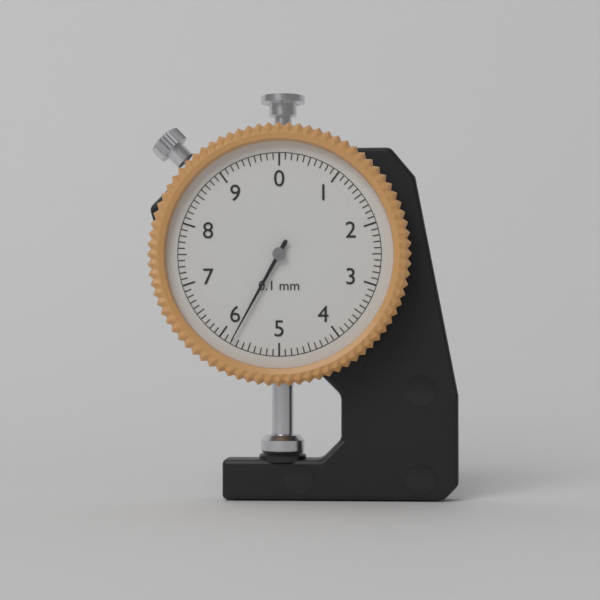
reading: 5.8 mm
